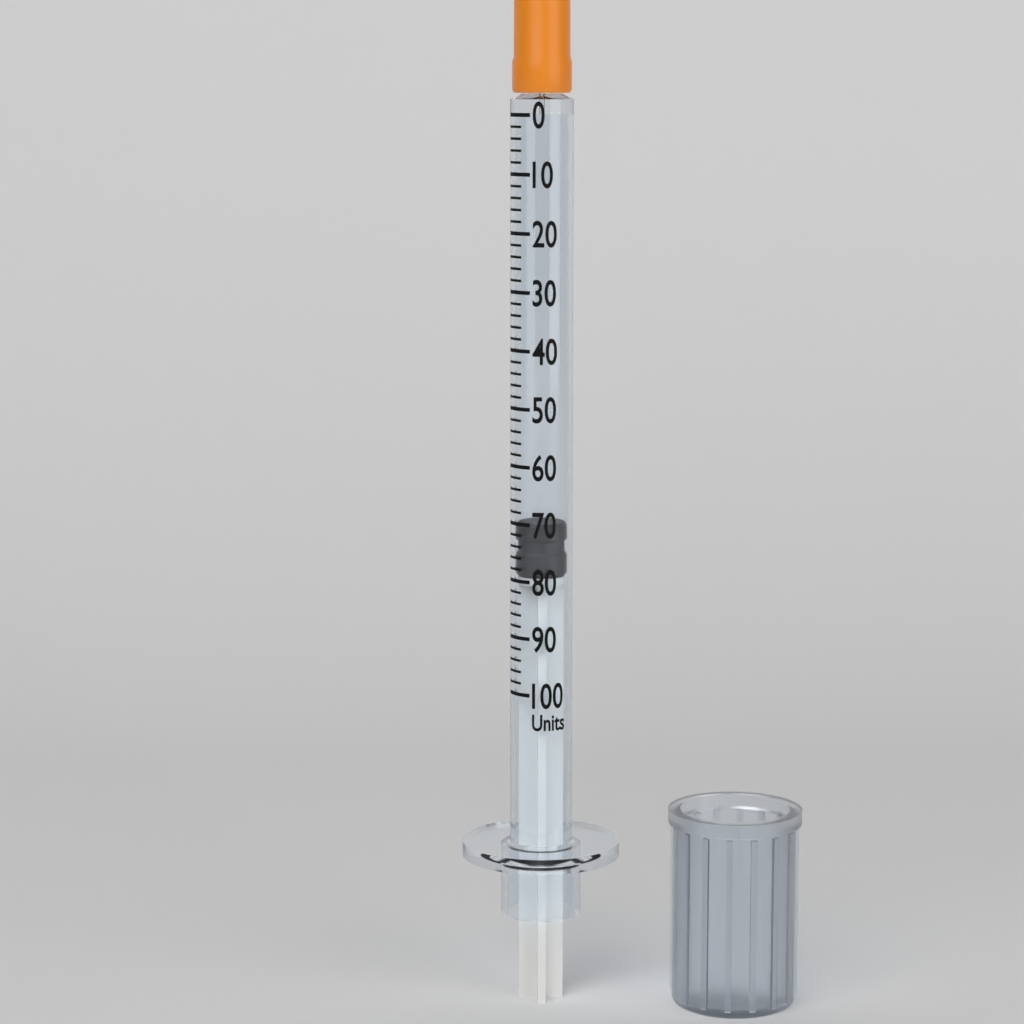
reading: 70 units
